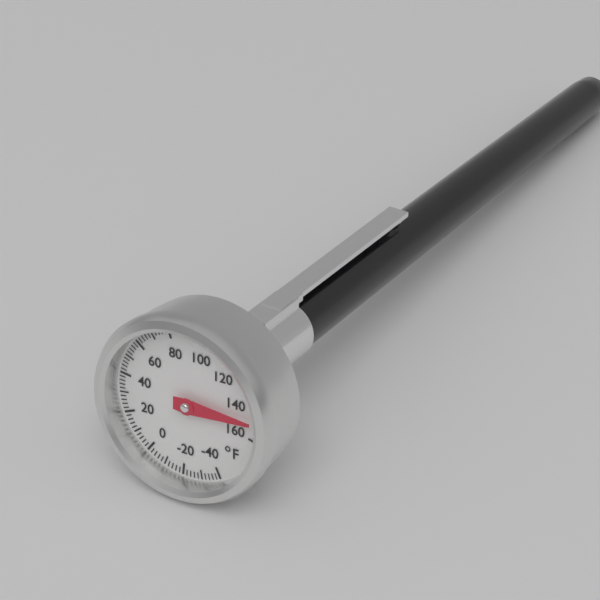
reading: 150 °F
